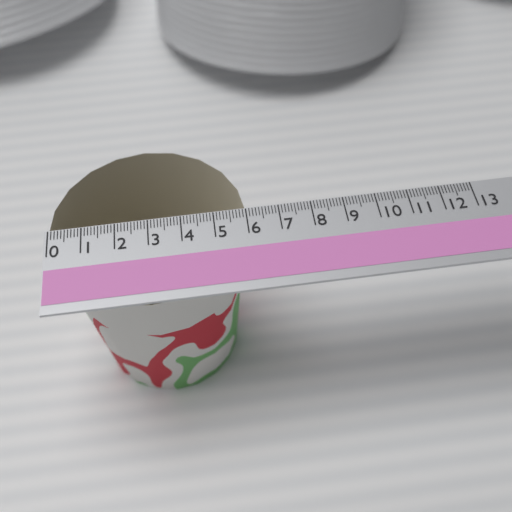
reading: 6.0 (no unit)
